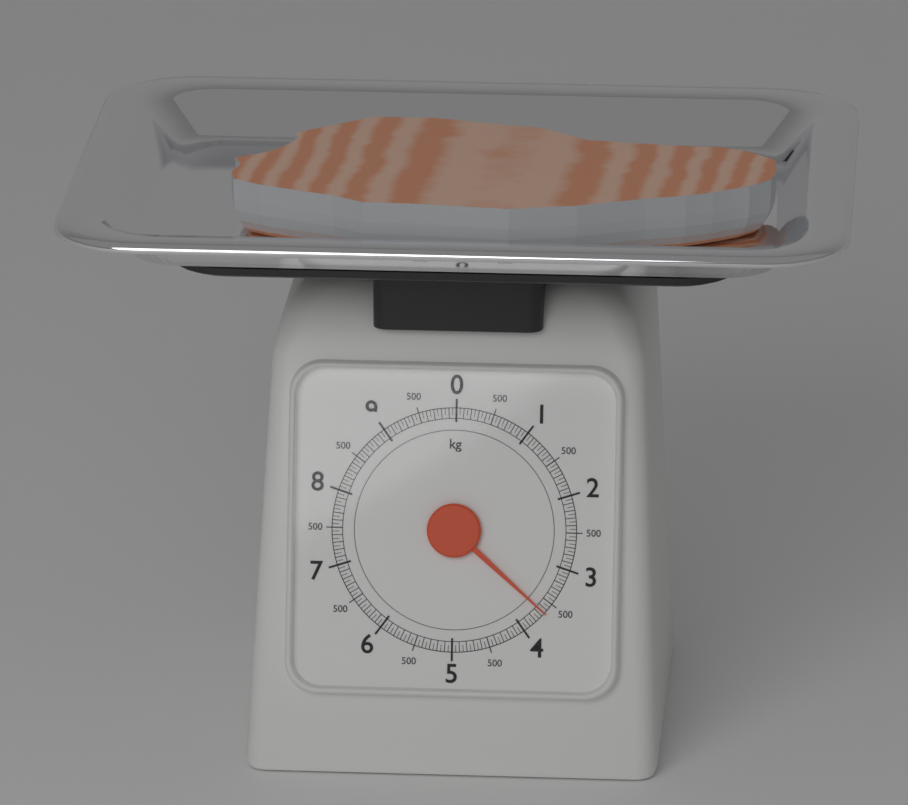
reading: 3.65 kg
